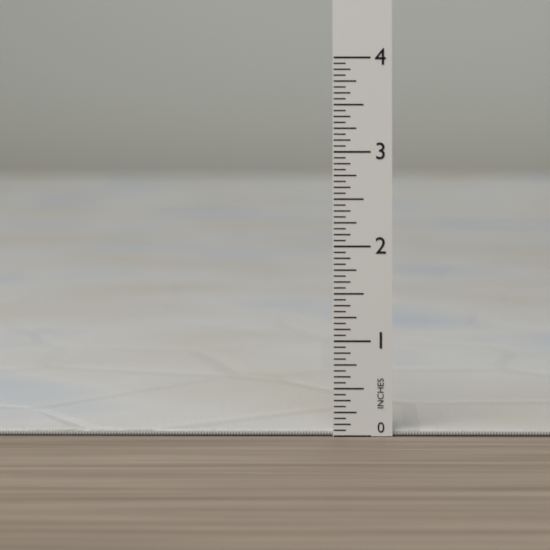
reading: 0.0625 in
